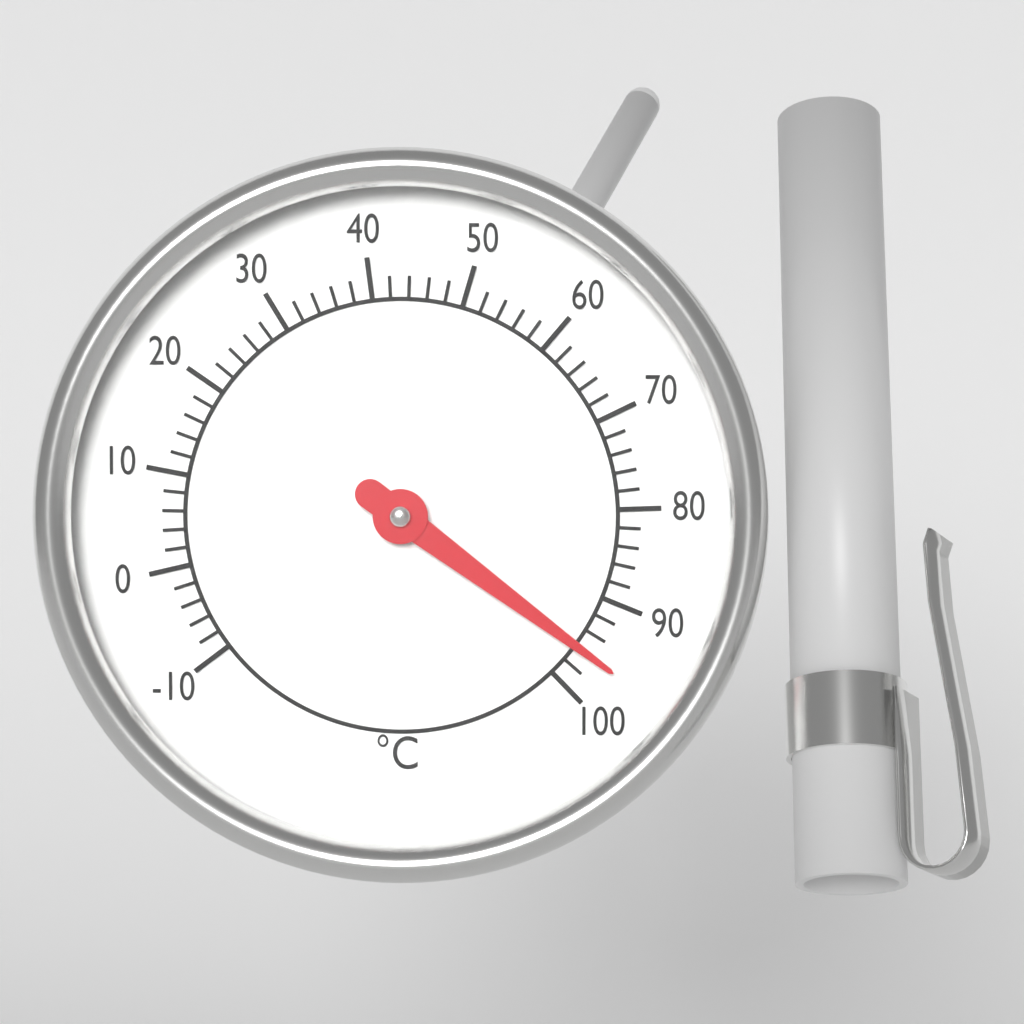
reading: 96 °C
